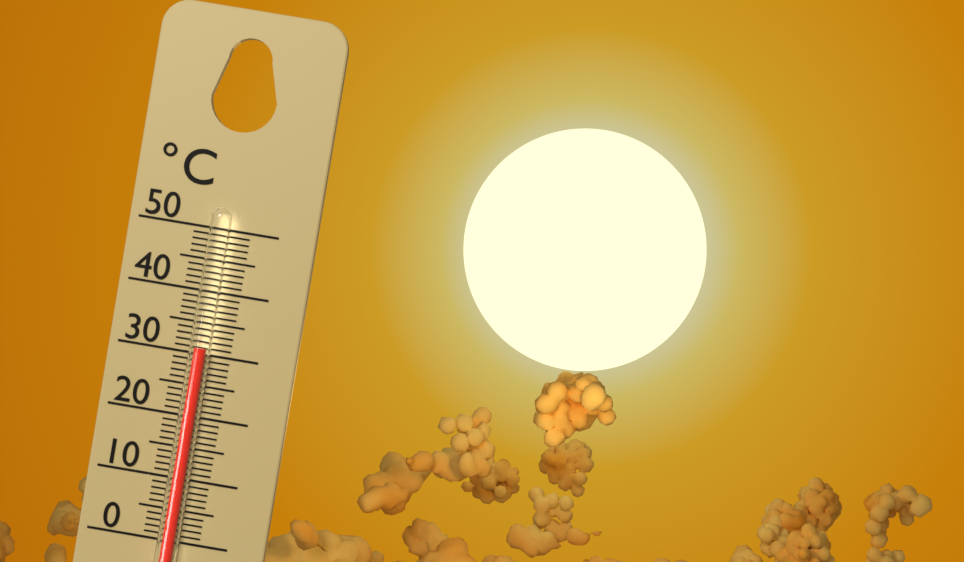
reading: 31 °C
